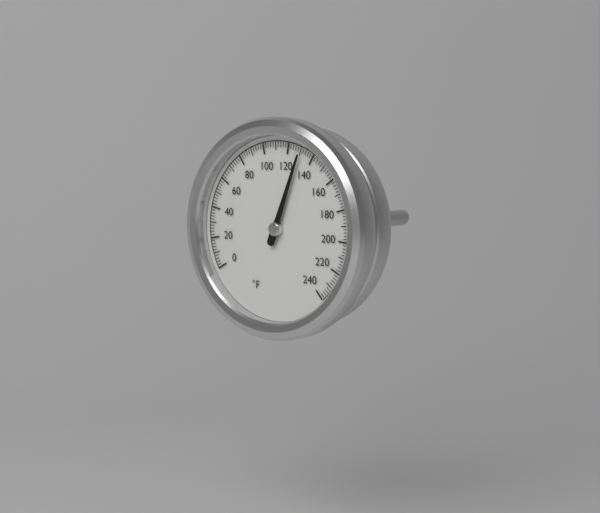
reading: 130 °F
